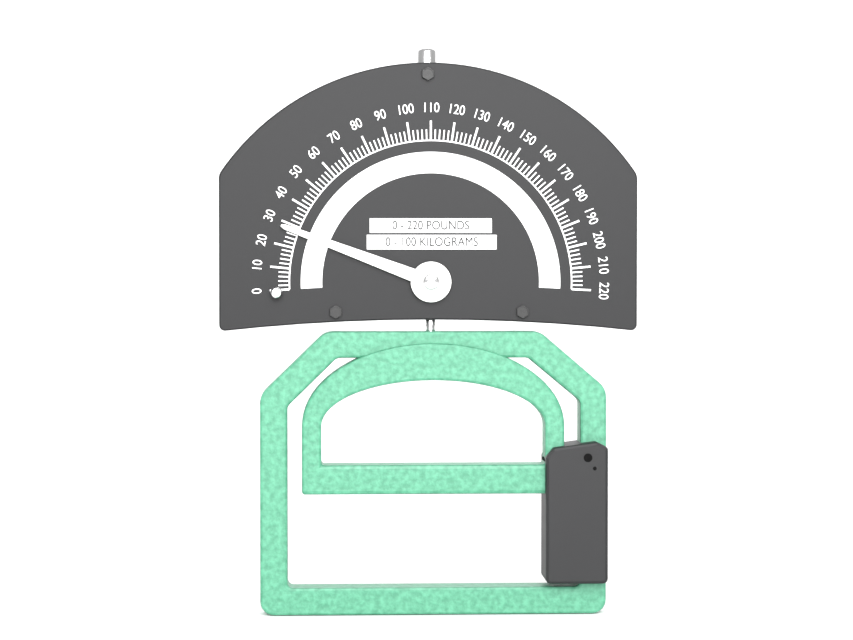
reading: 28 lb
